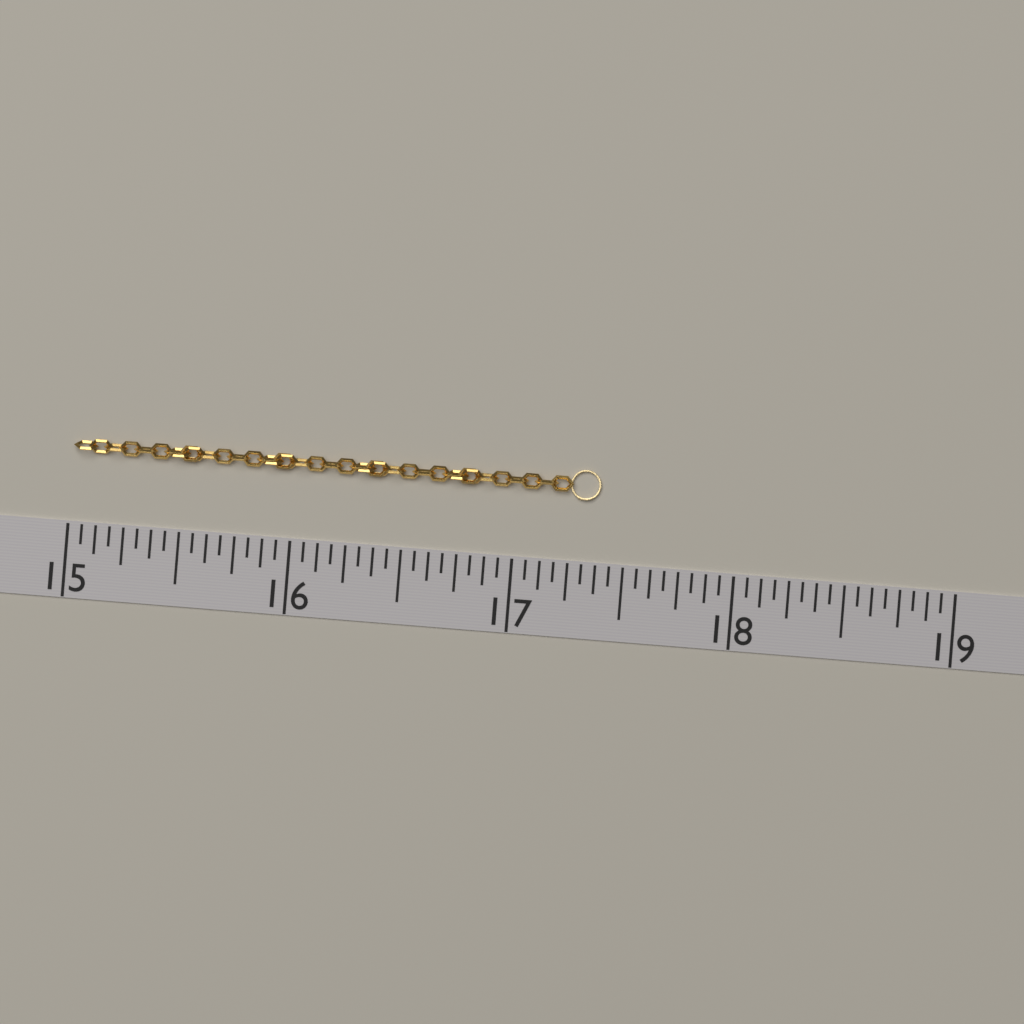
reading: 17.3750 (no unit)
